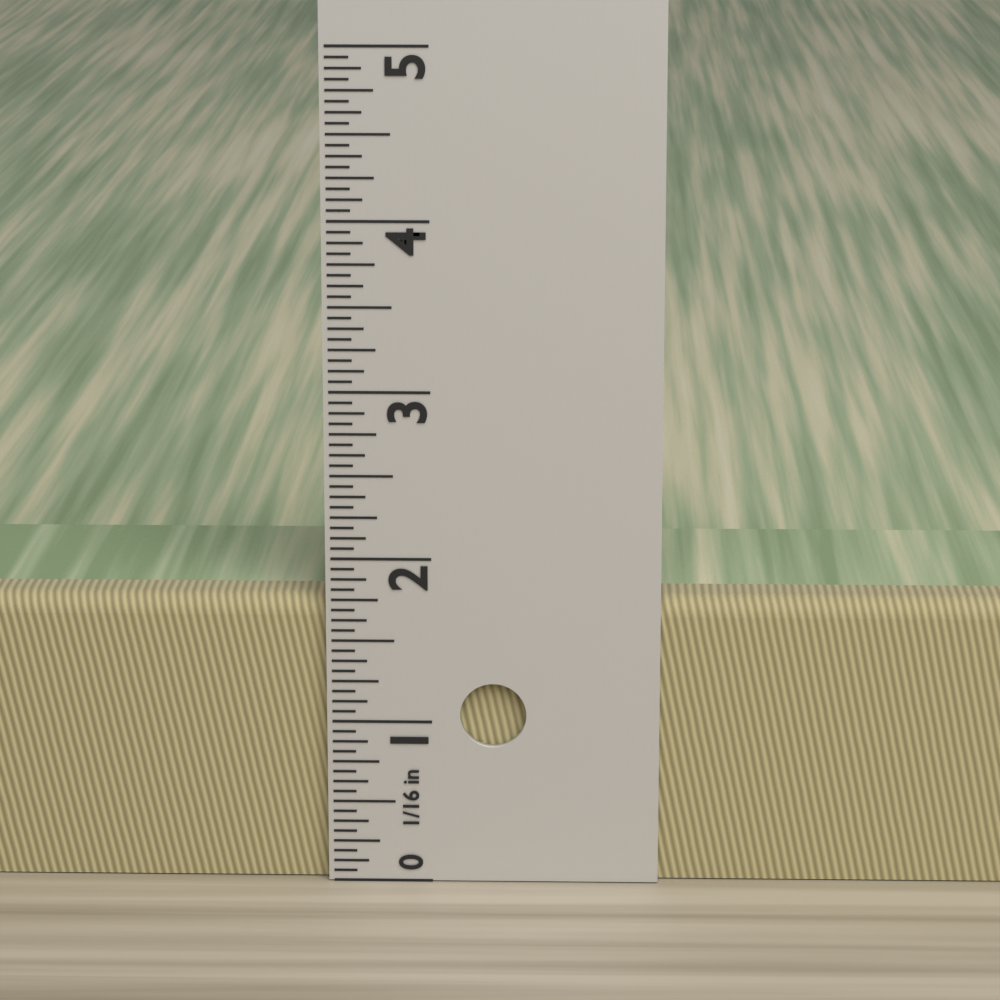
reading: 1.7500 in
